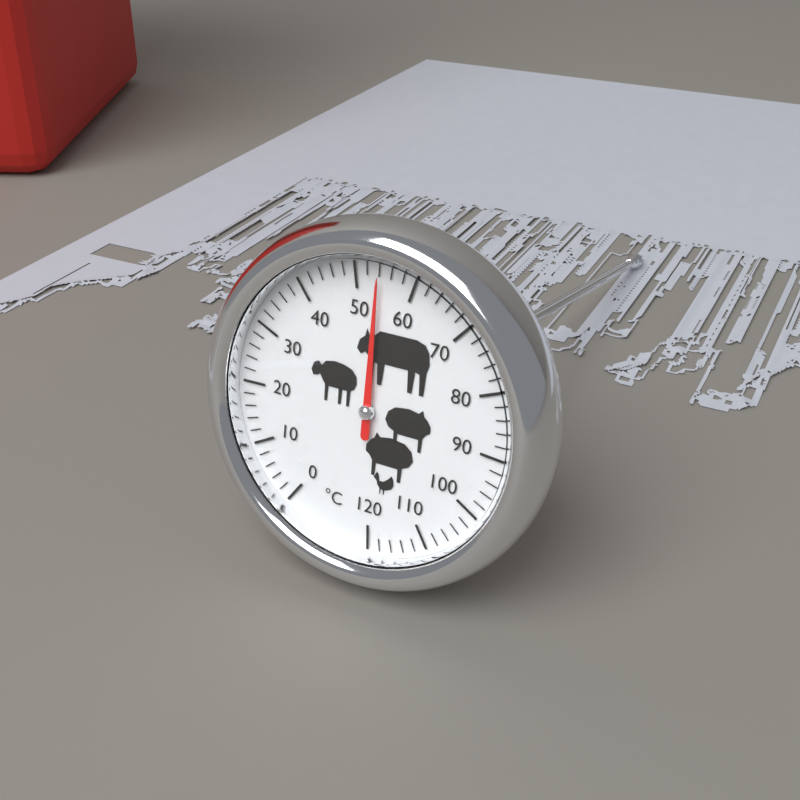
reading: 54 °C
